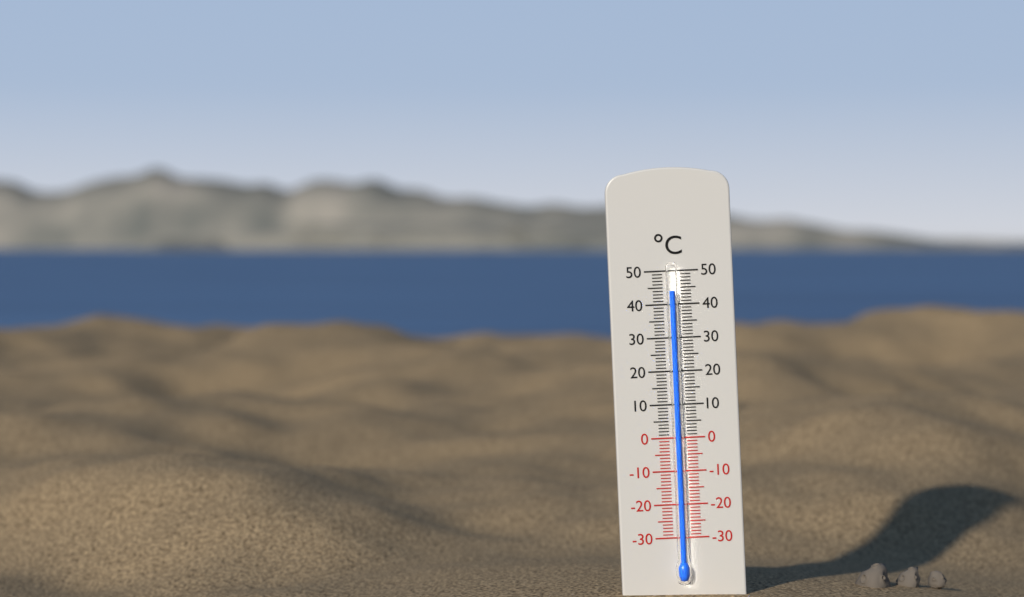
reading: 44 °C
